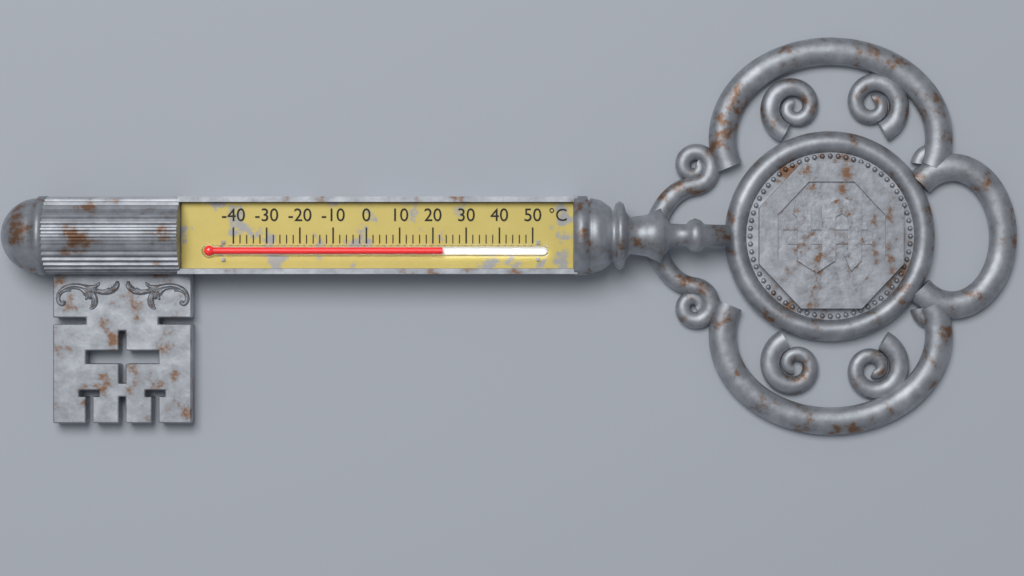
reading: 23 °C
